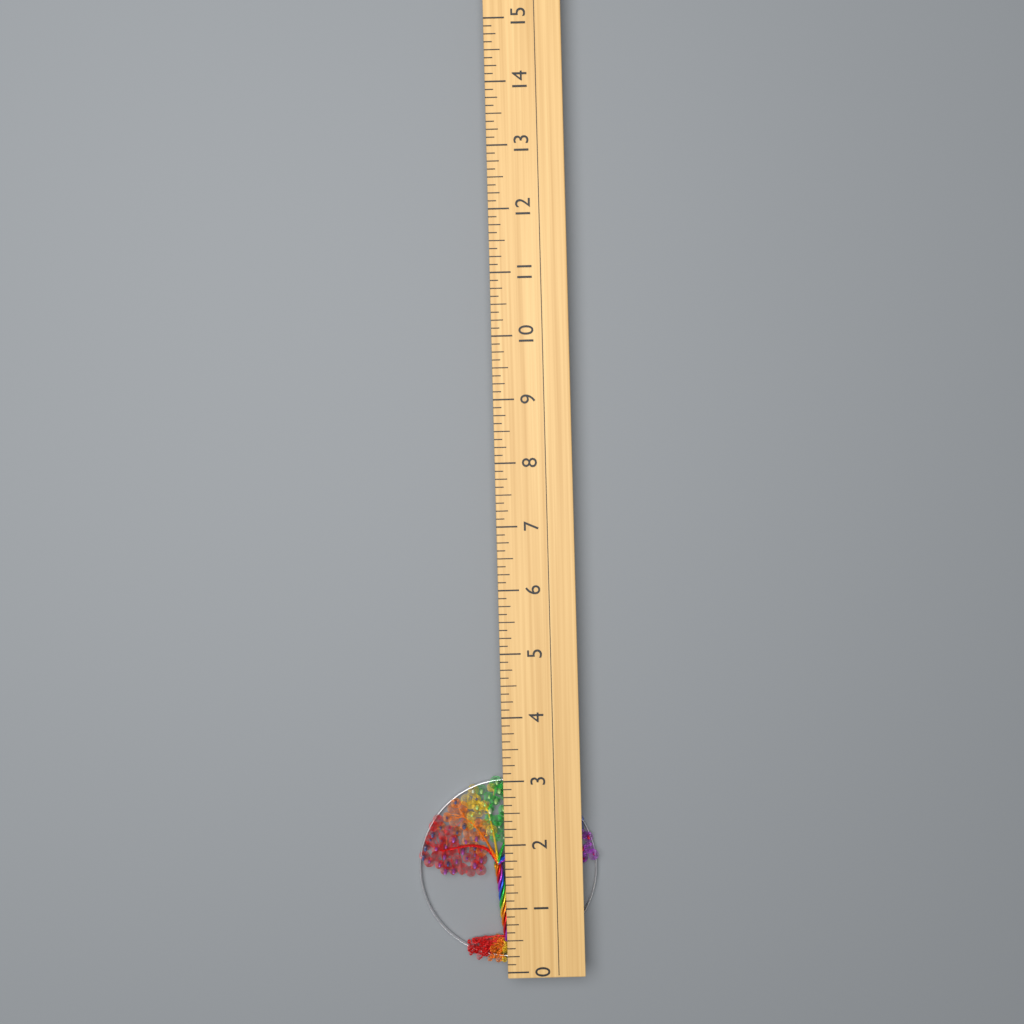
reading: 3.000 (no unit)
